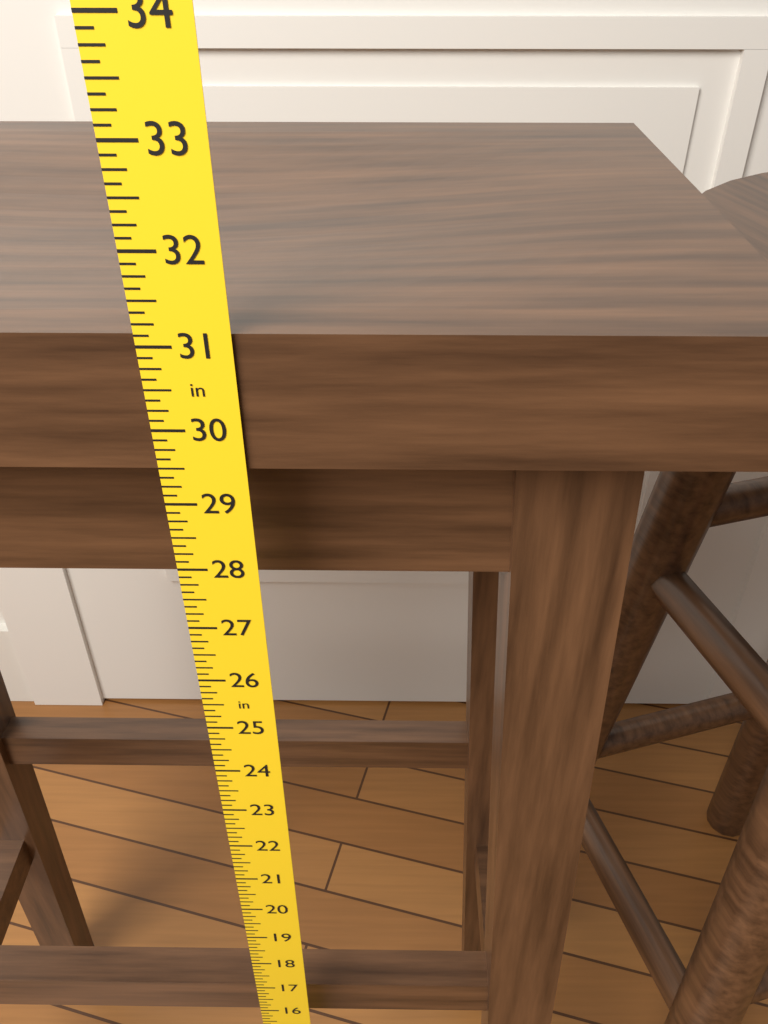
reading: 31.125 in
